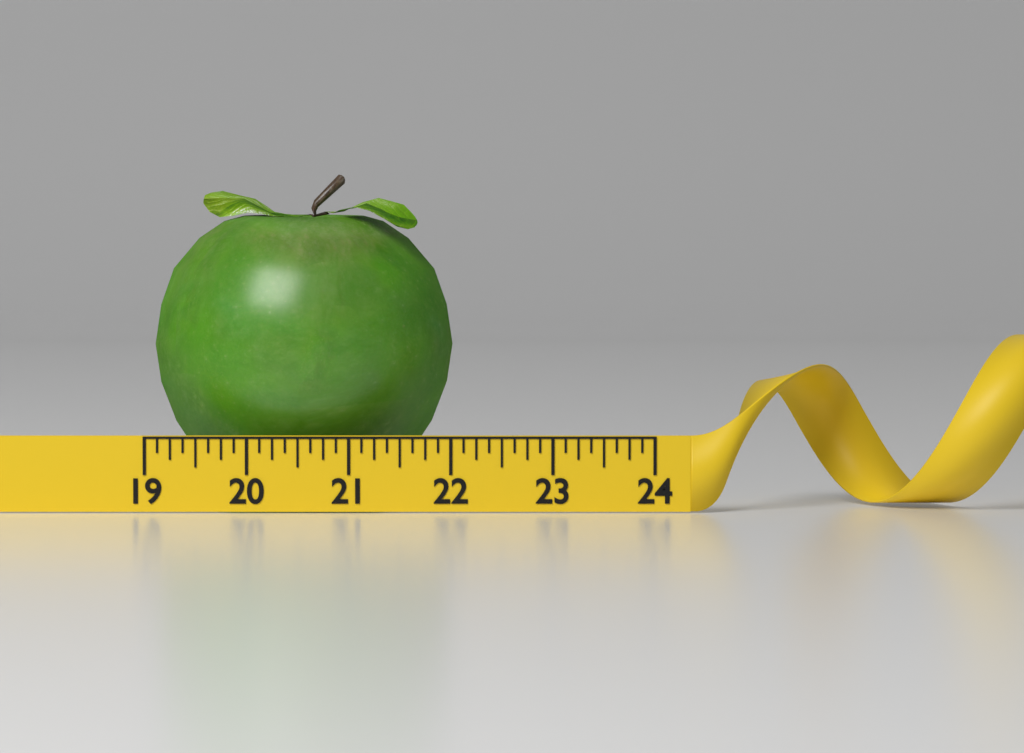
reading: 22.000 (no unit)
